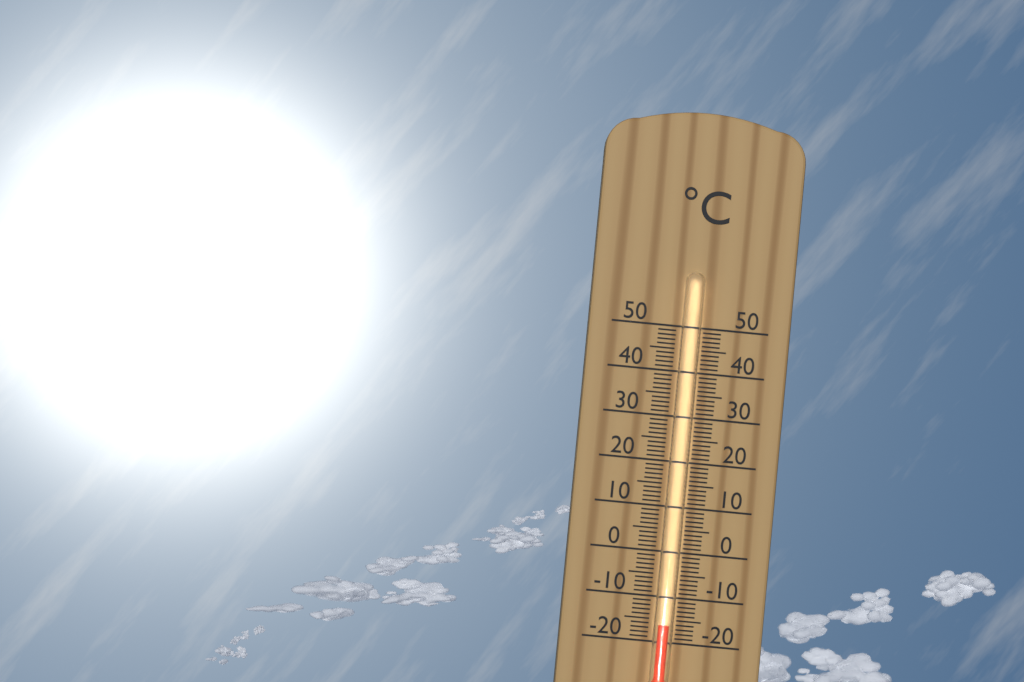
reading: -16 °C
